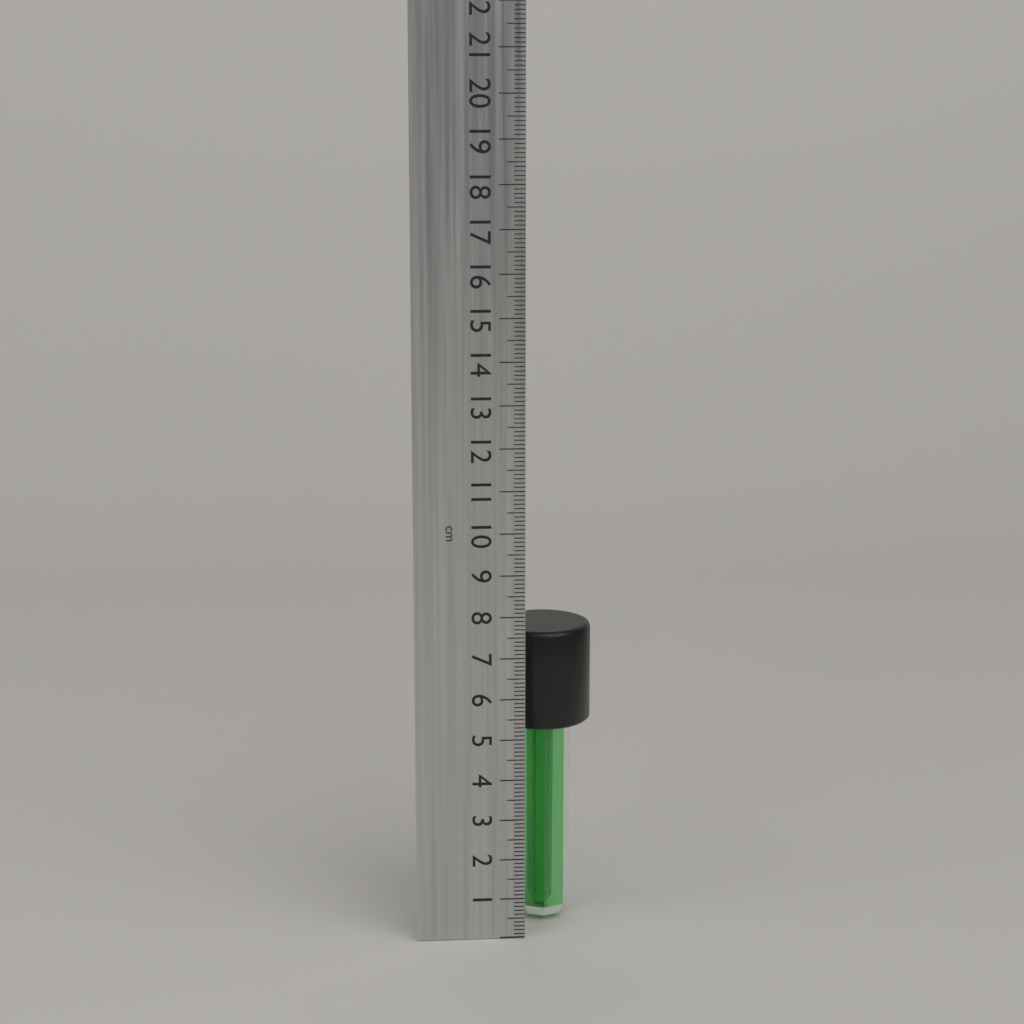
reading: 7.5 cm
